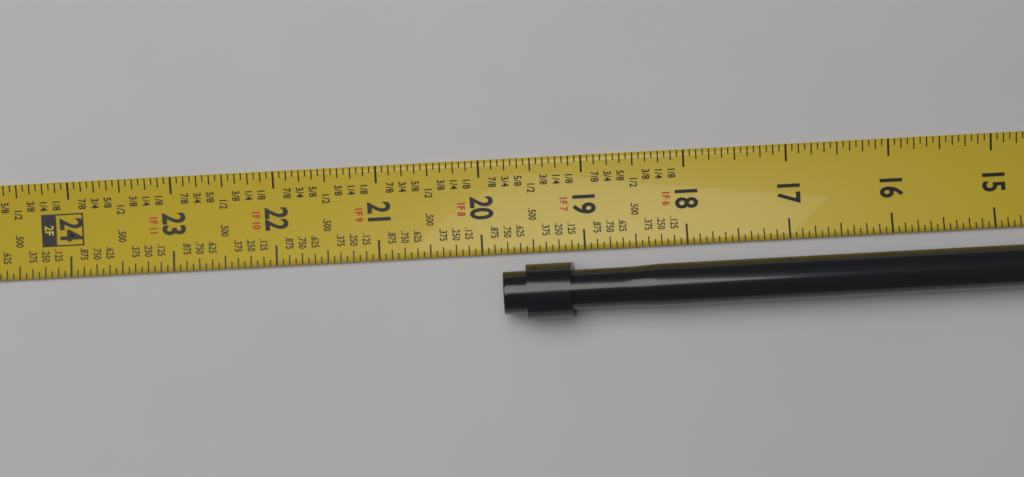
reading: 19.8125 in
